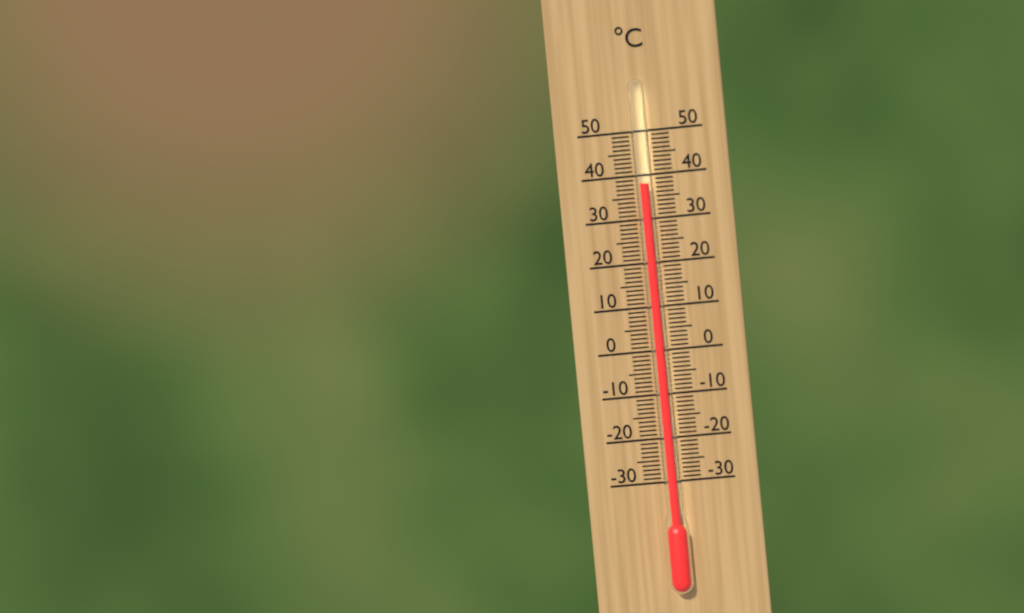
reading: 38 °C
